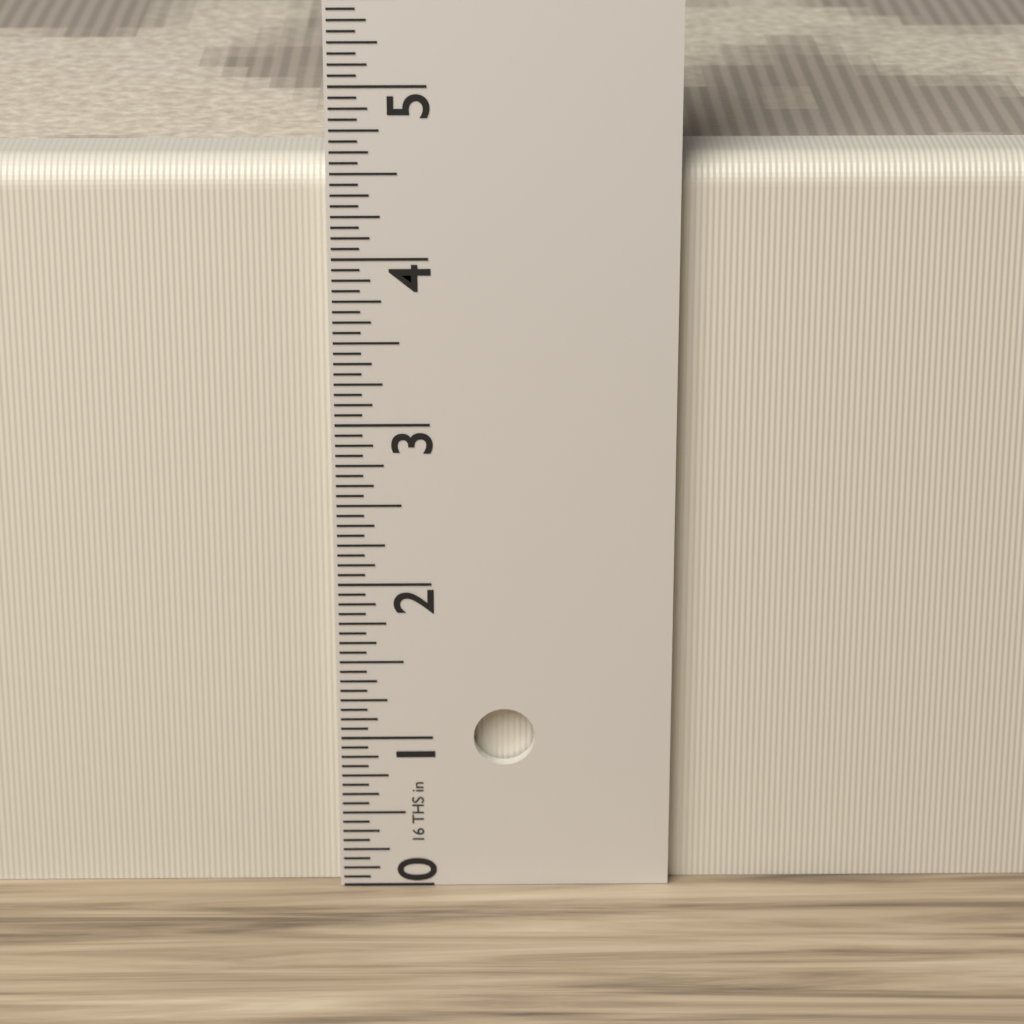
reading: 4.5625 in
